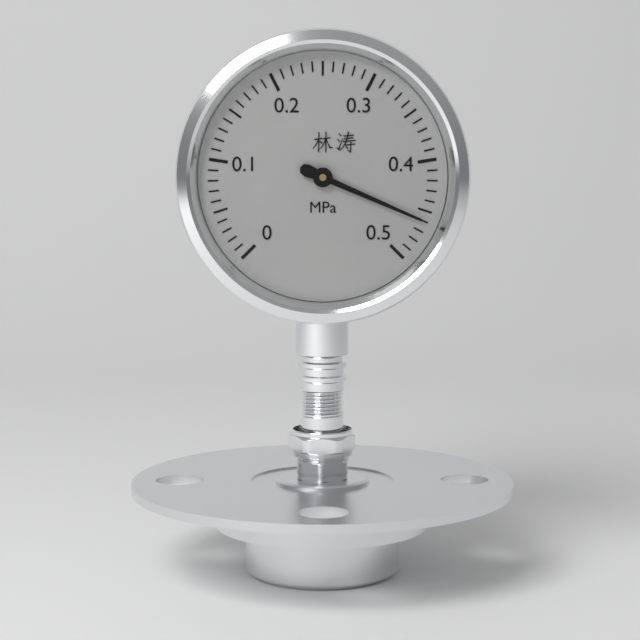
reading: 0.46 MPa
